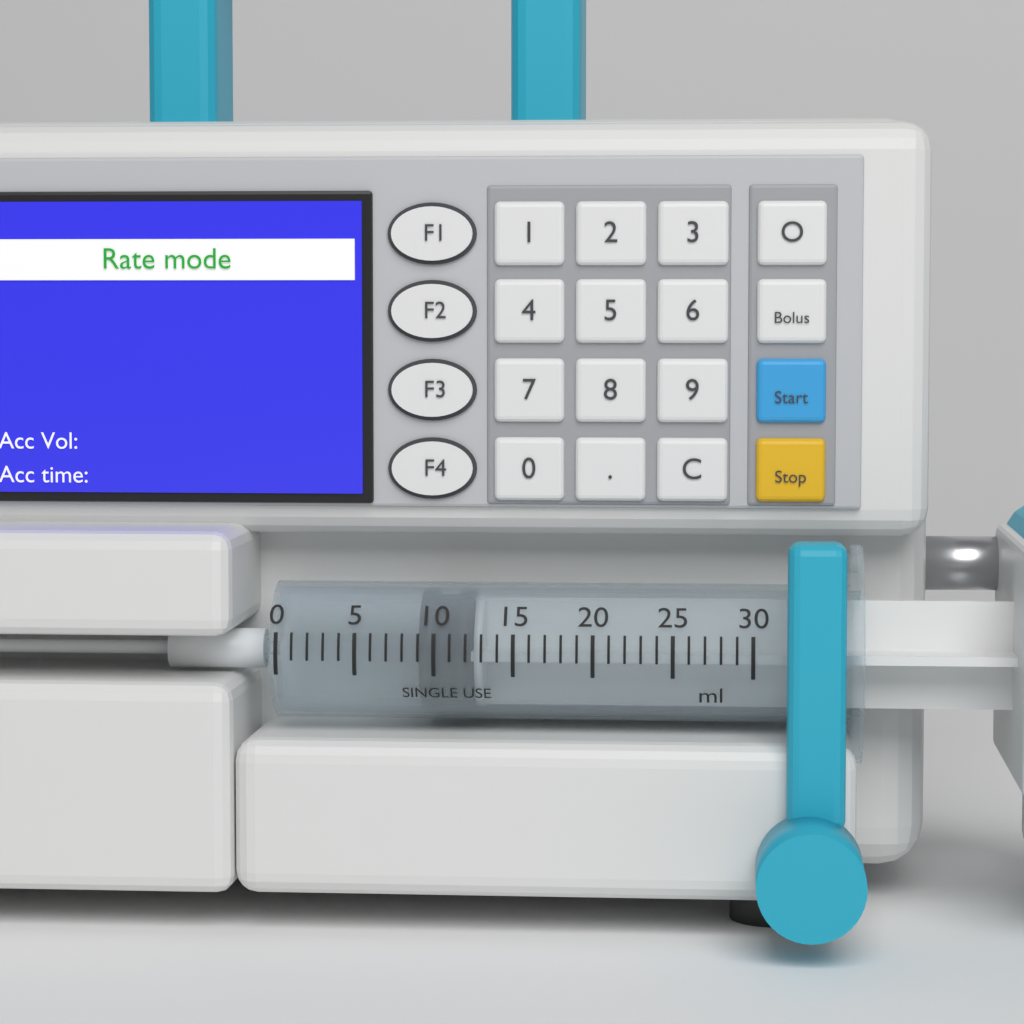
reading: 9 ml
